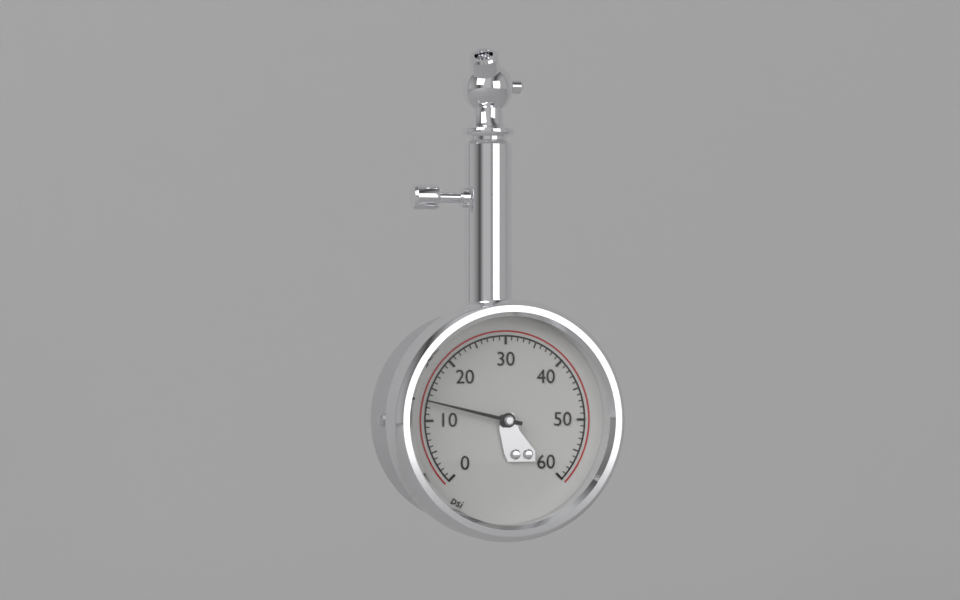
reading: 13 psi
